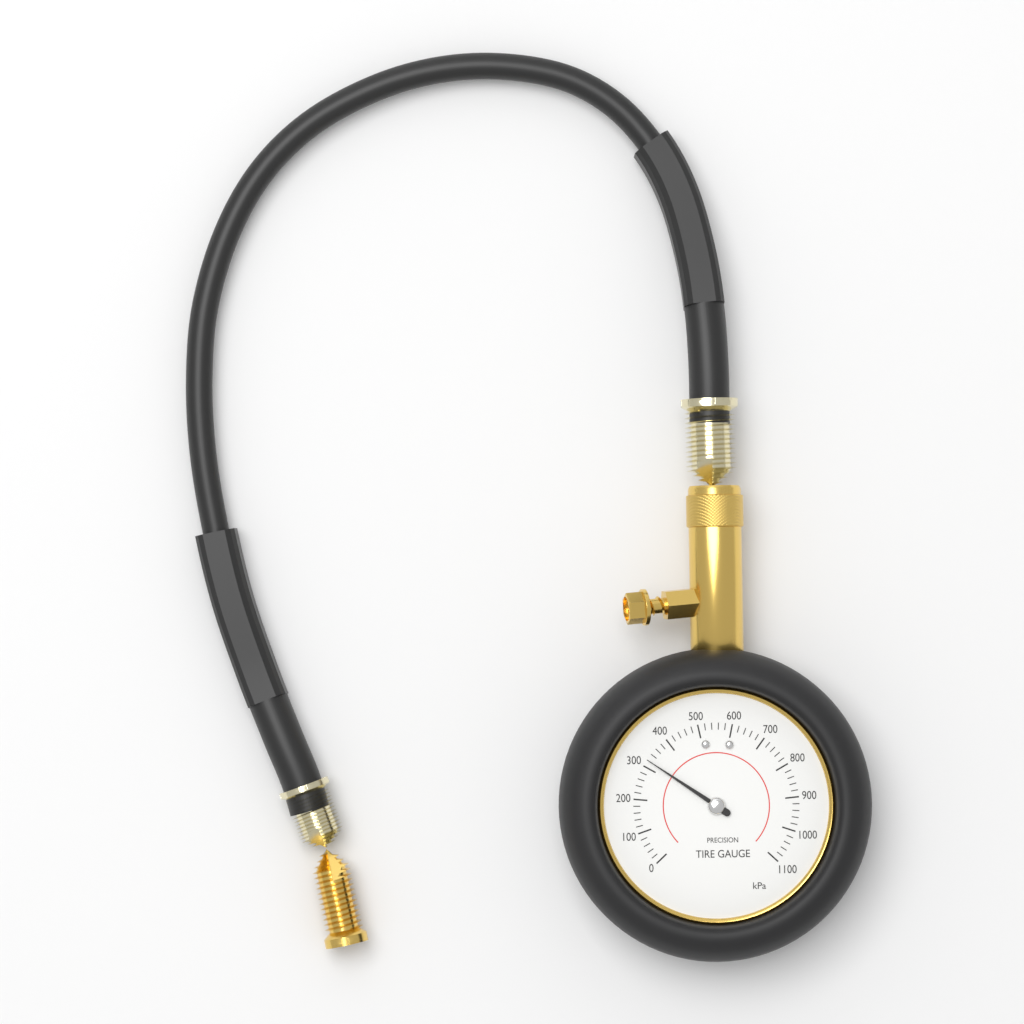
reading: 320 kPa
